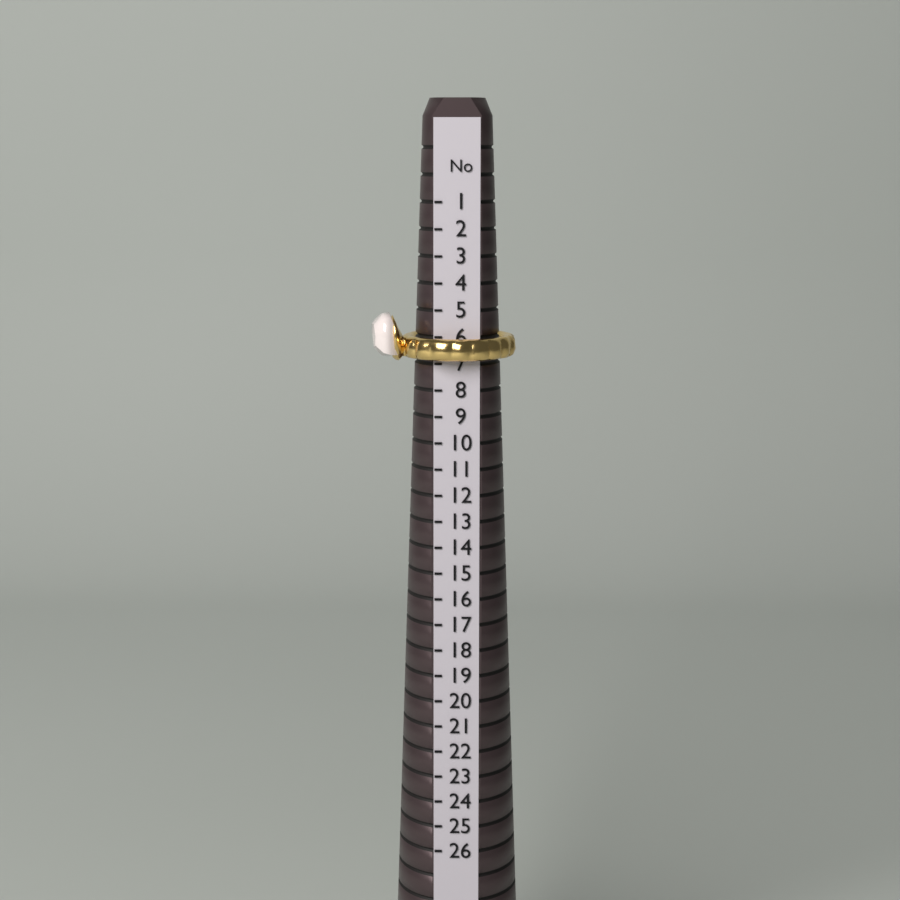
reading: 7 (no unit)
